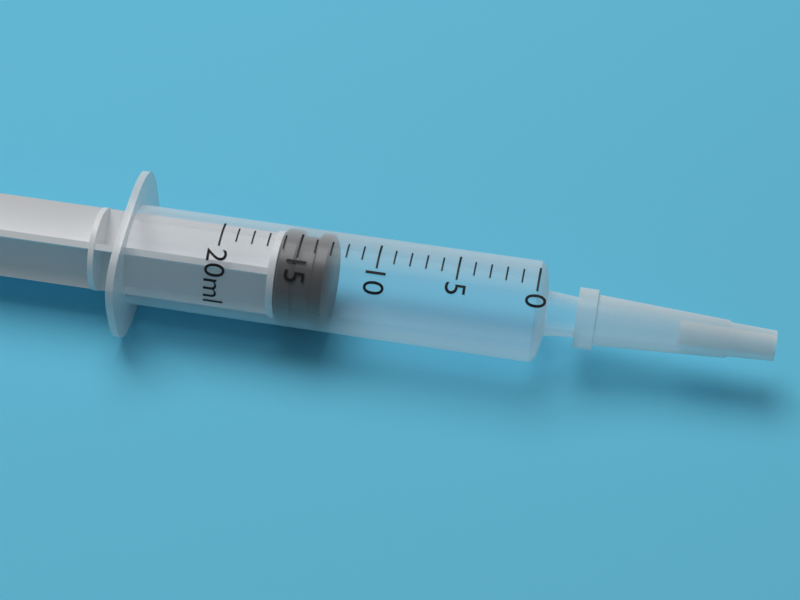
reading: 13 ml
